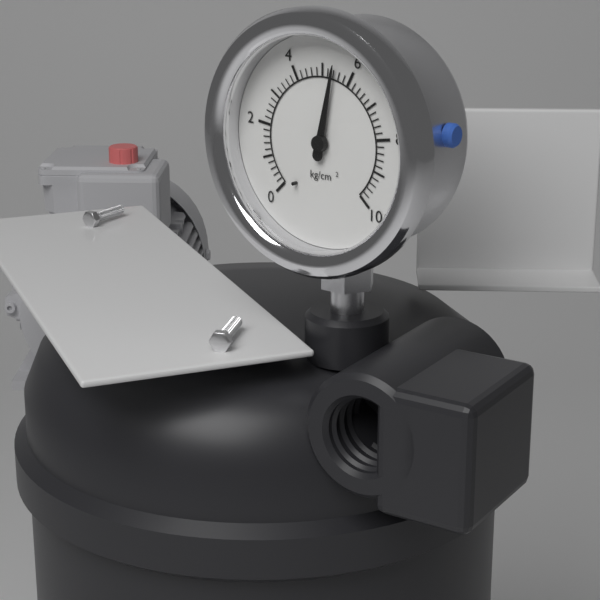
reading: 5.4 kg/cm²
